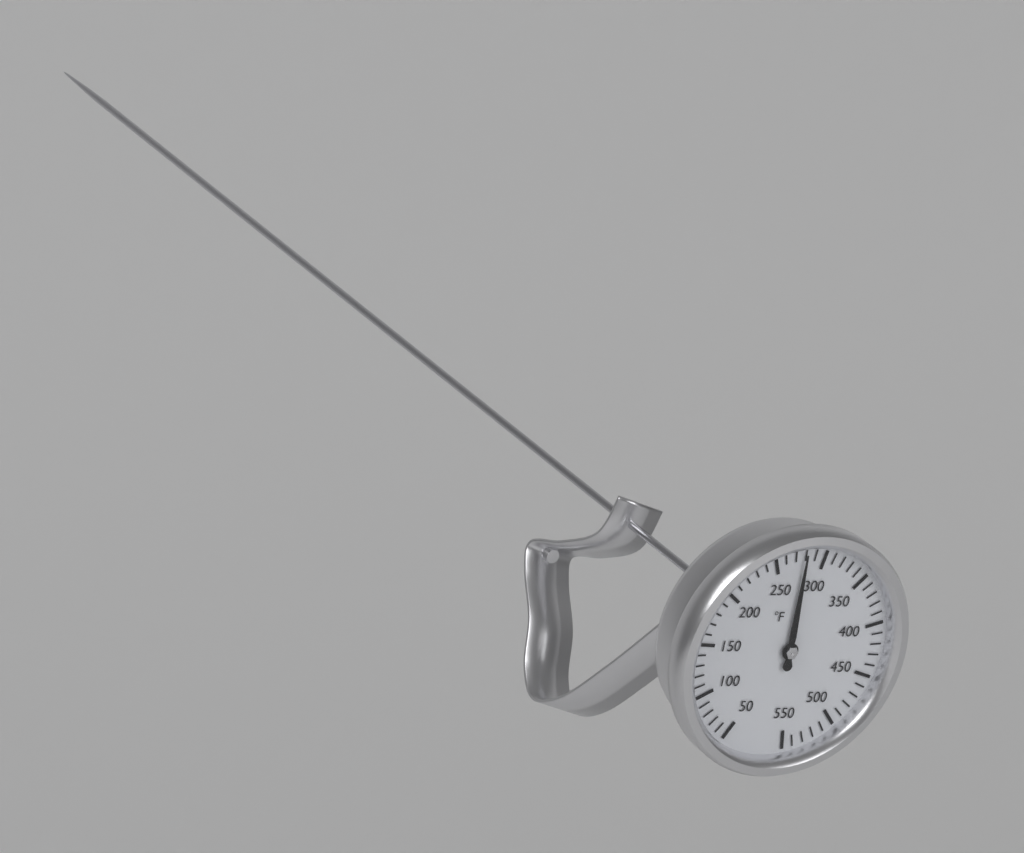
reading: 280 °F
